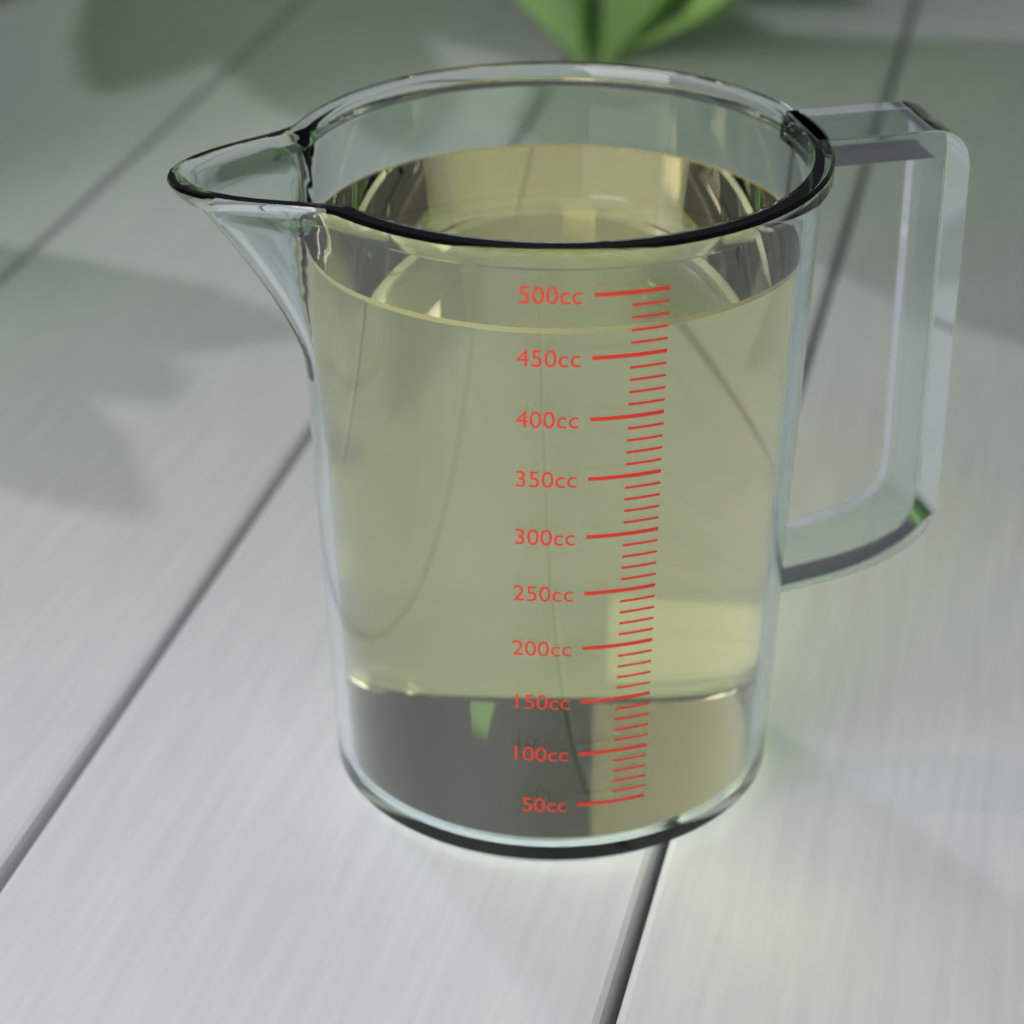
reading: 470 cc
